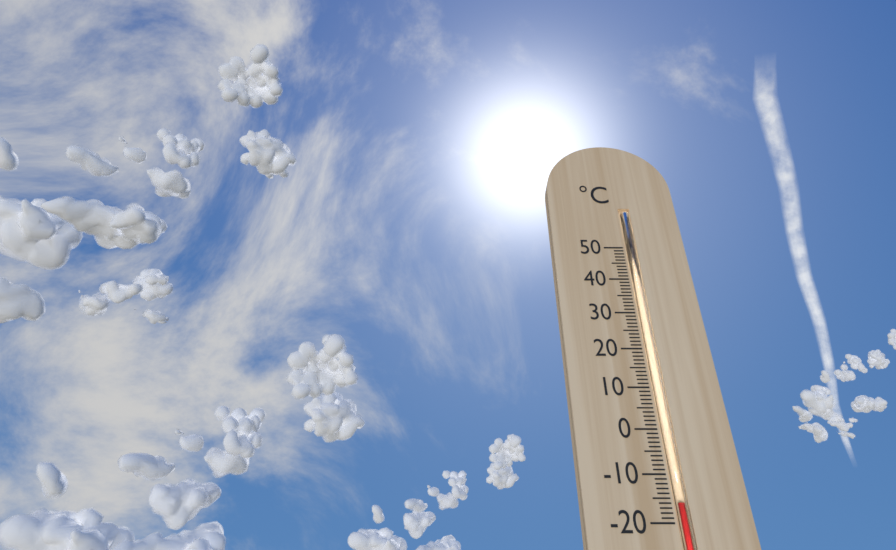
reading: -16 °C
